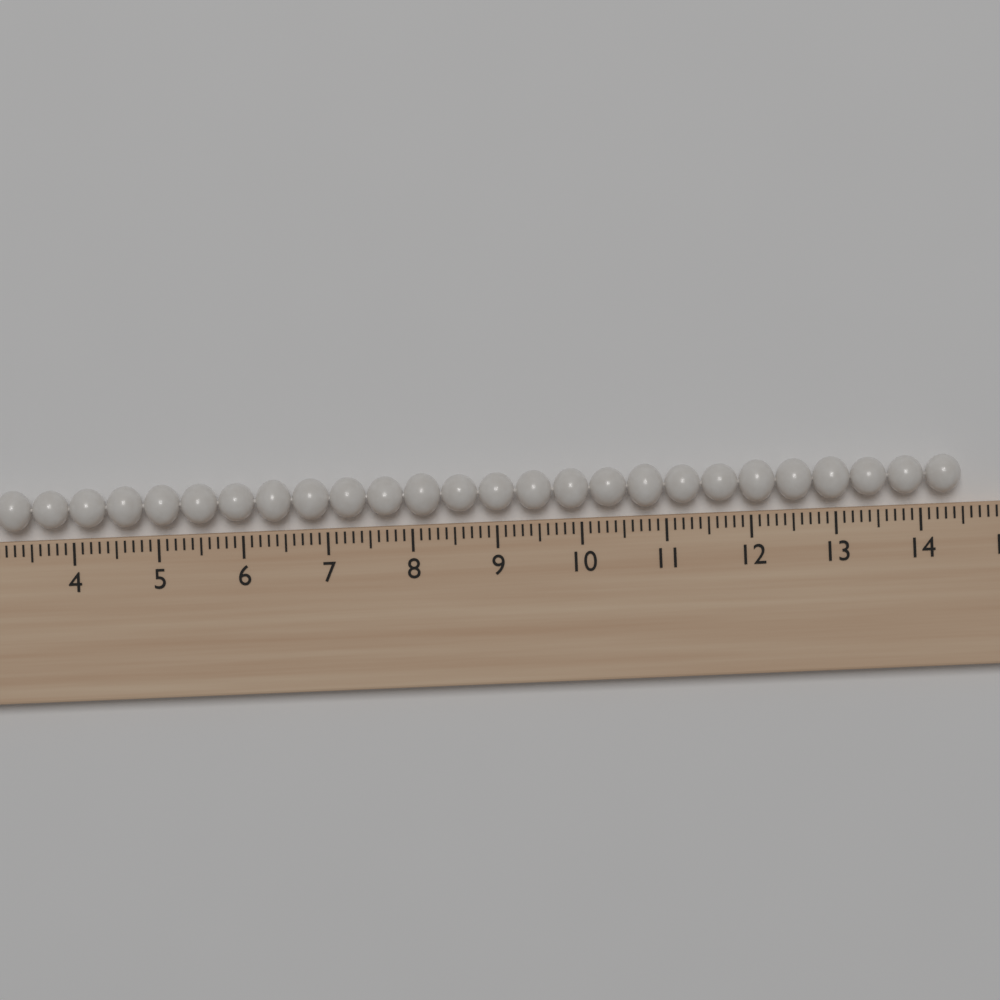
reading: 14.5 cm
